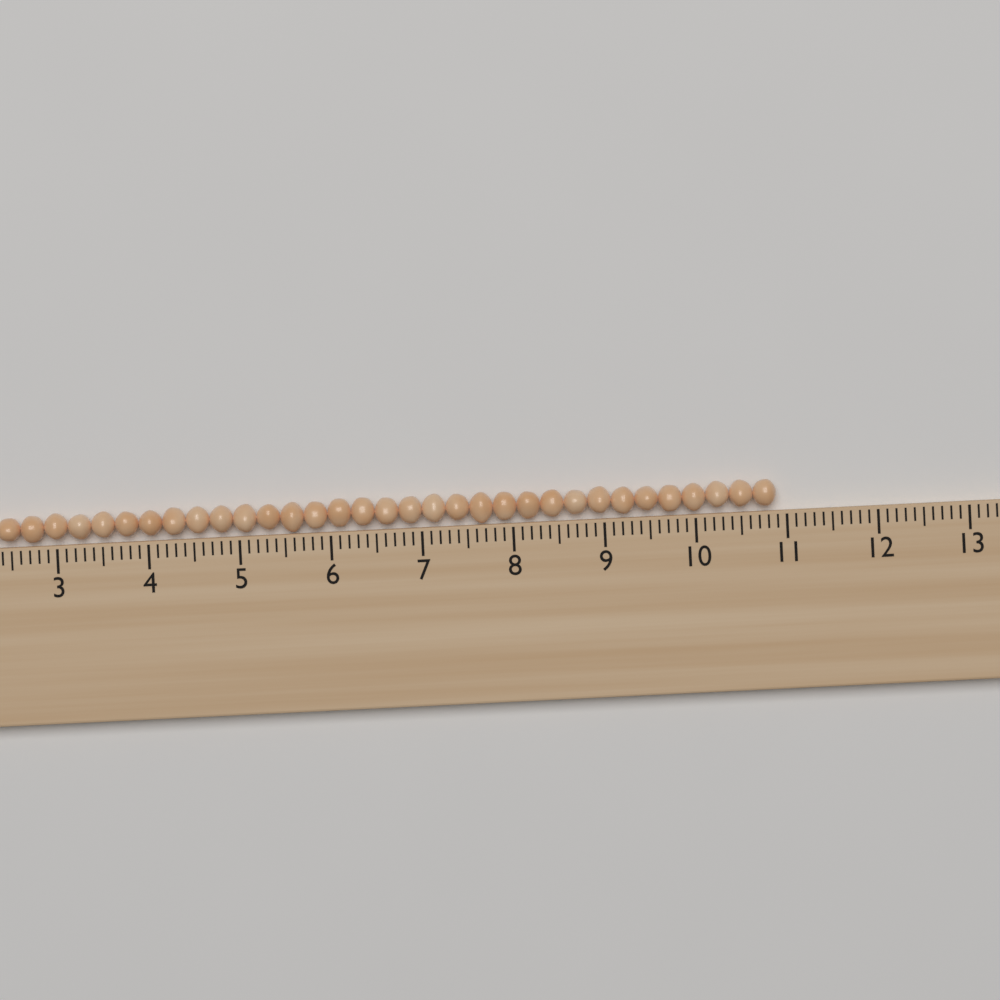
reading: 10.9 (no unit)
